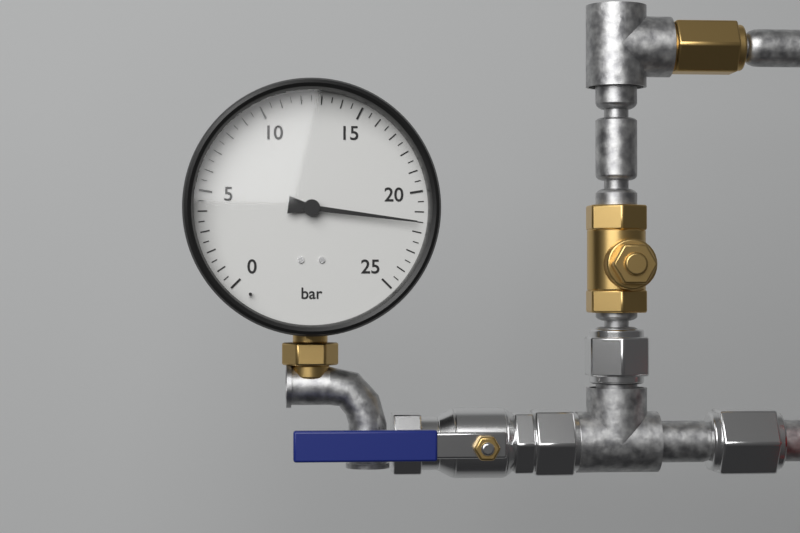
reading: 21.5 bar
